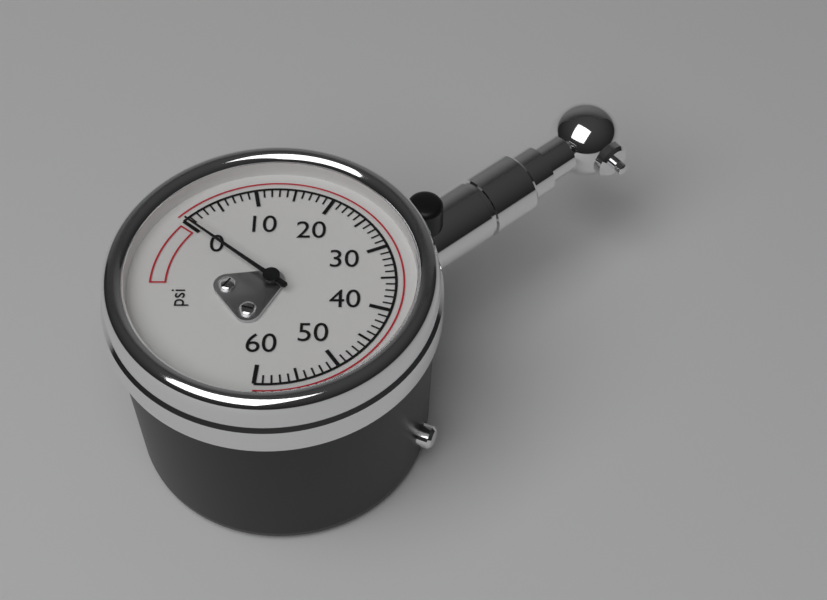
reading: 0 psi
